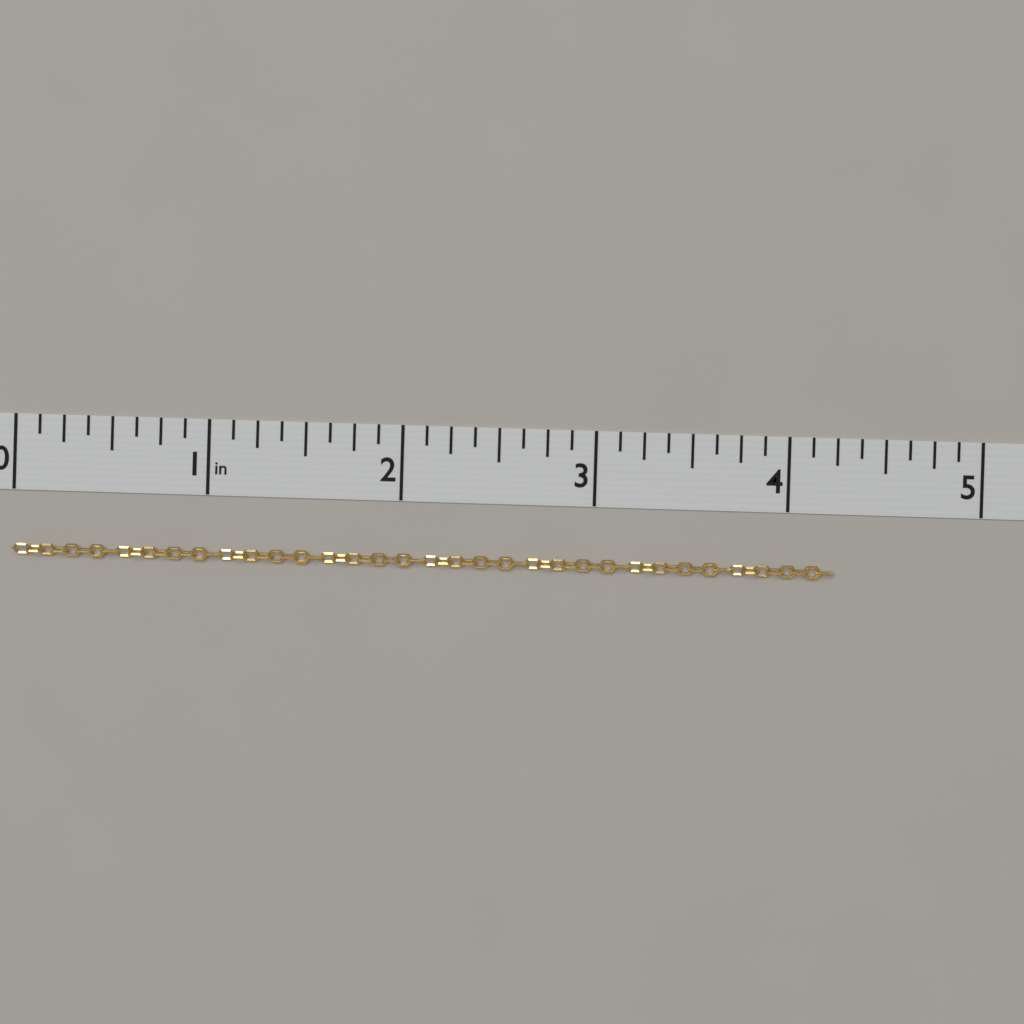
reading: 4.250 in
